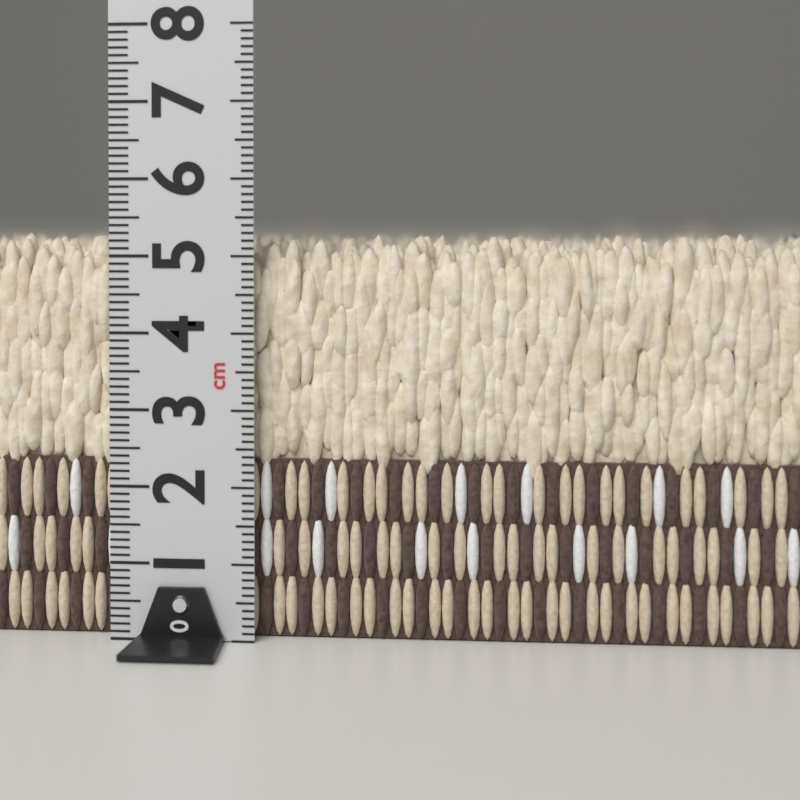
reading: 5.3 cm
